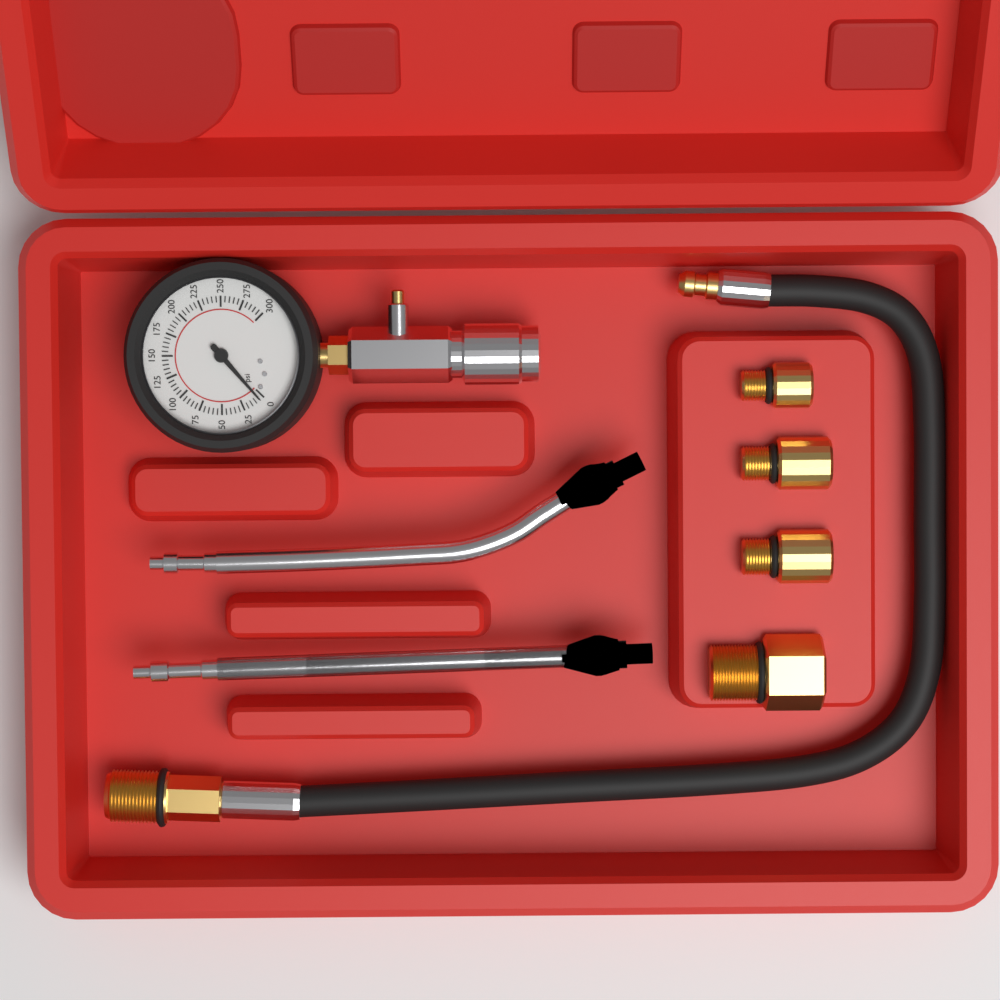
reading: 5 psi
